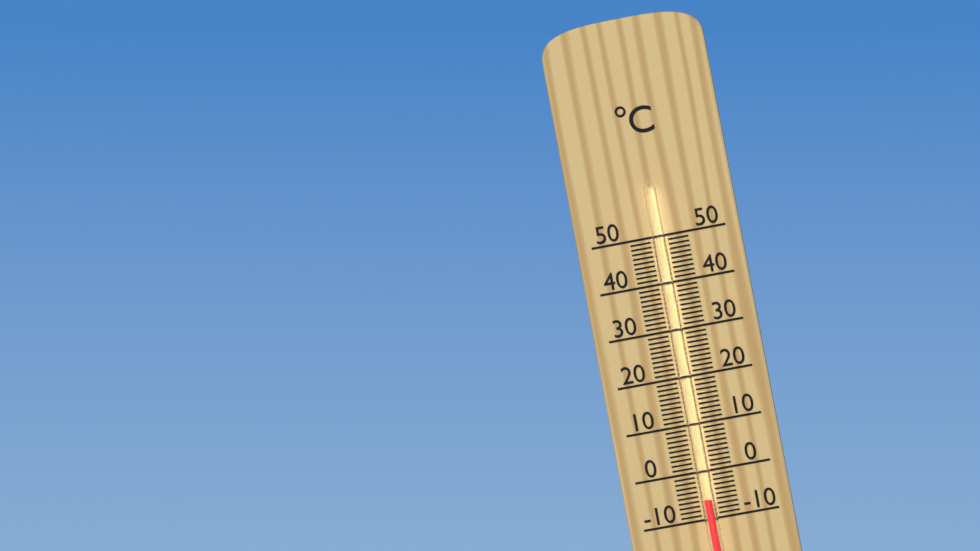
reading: -6 °C
